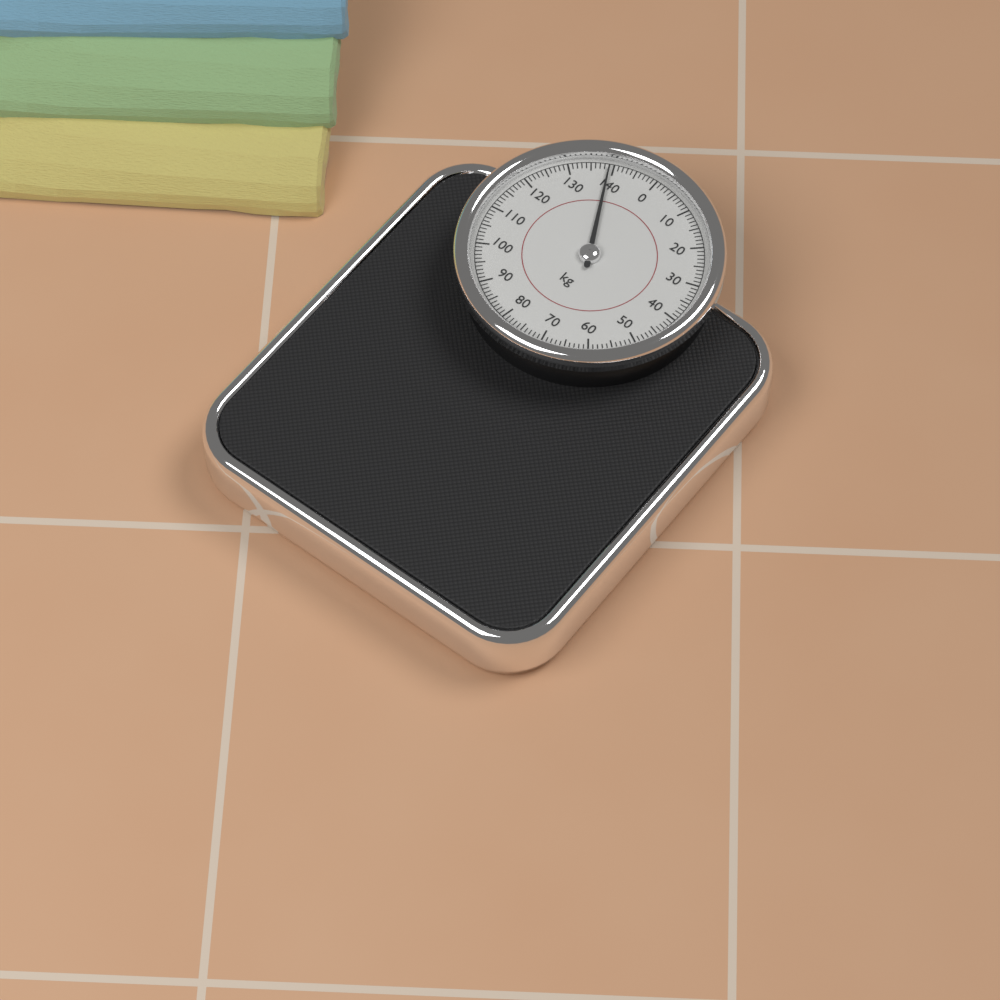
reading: 139 kg
